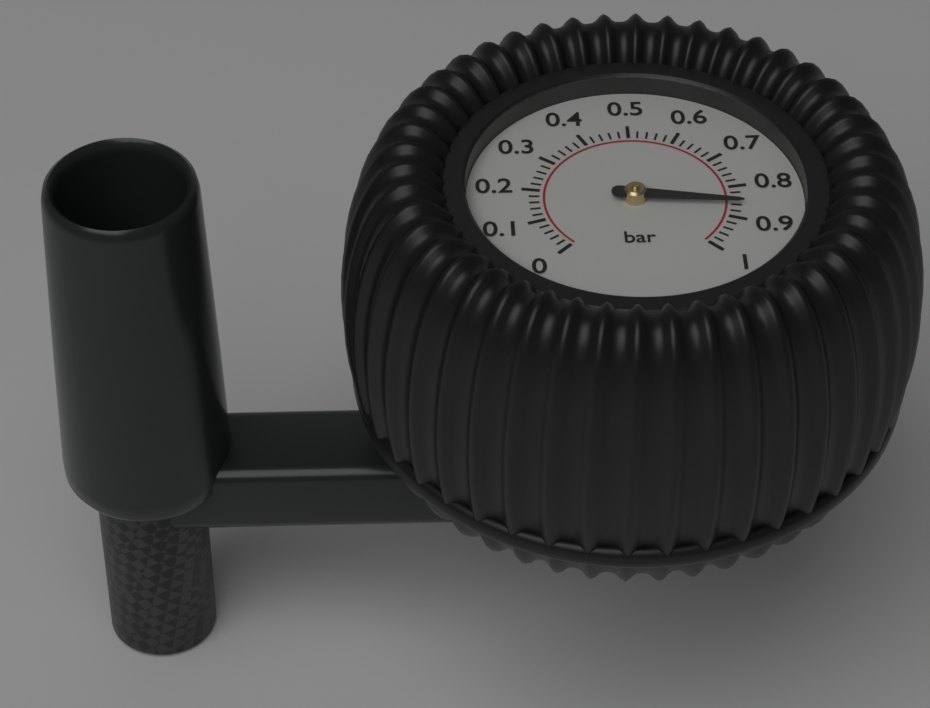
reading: 0.86 bar
